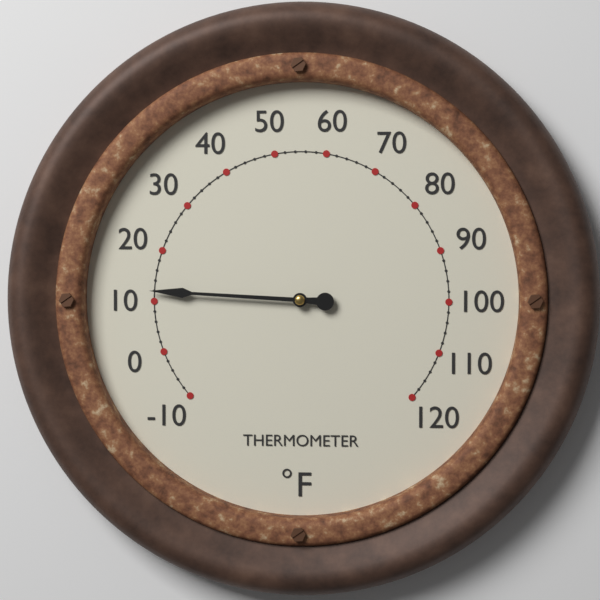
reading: 12 °F
